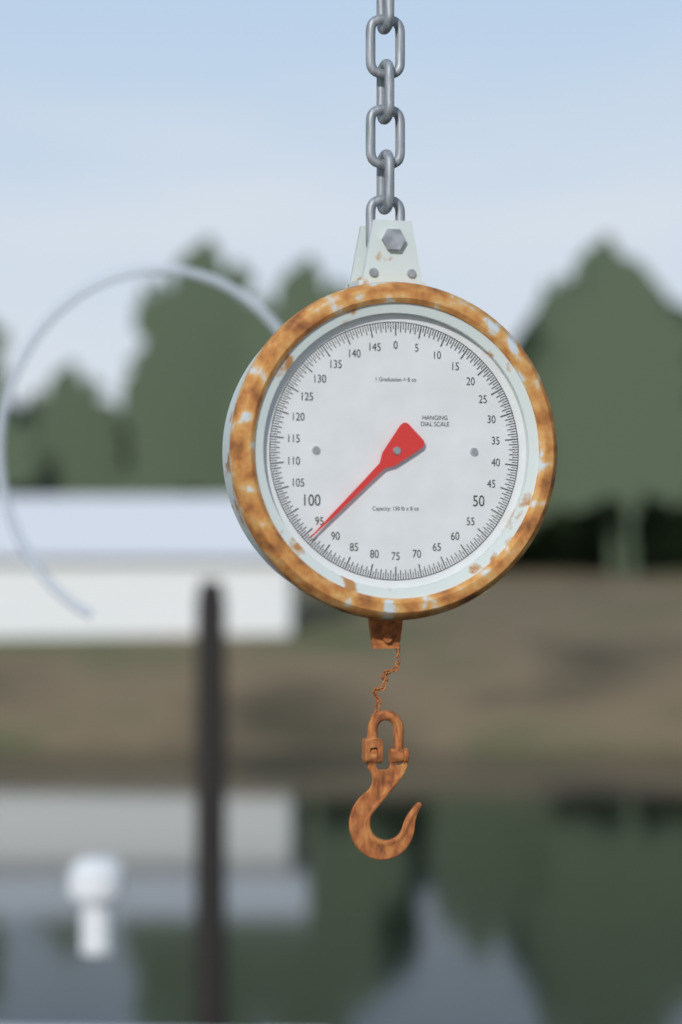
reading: 94.0 lb
